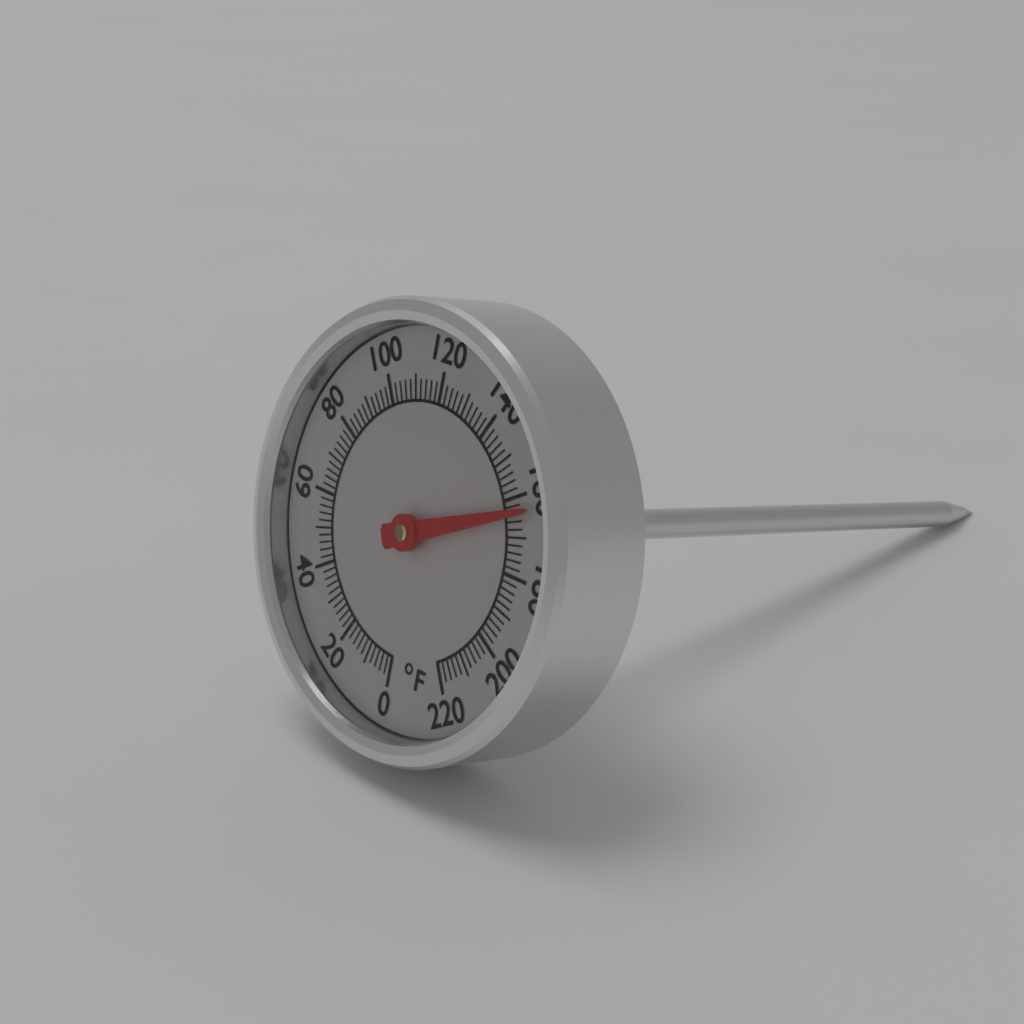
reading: 164 °F
